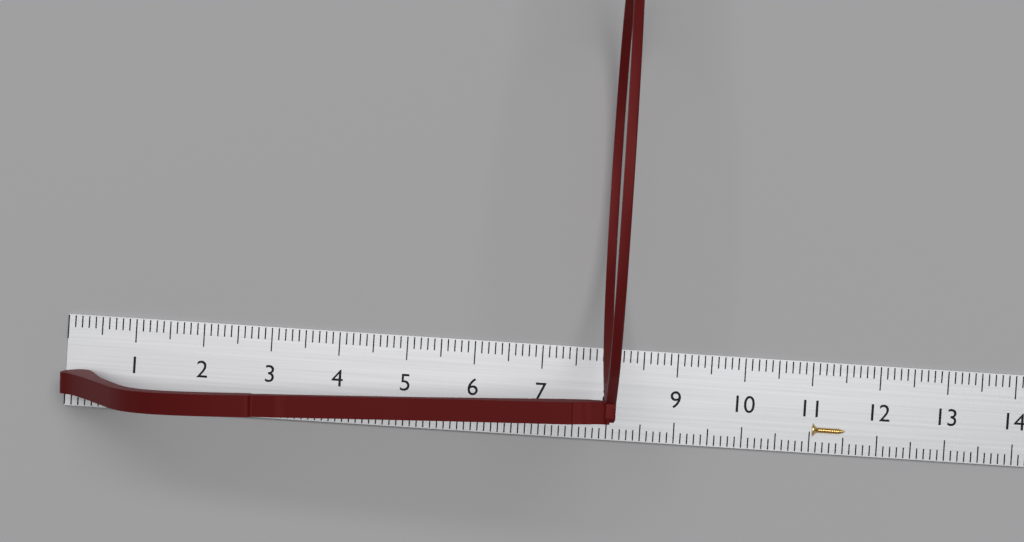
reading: 8.0 cm
